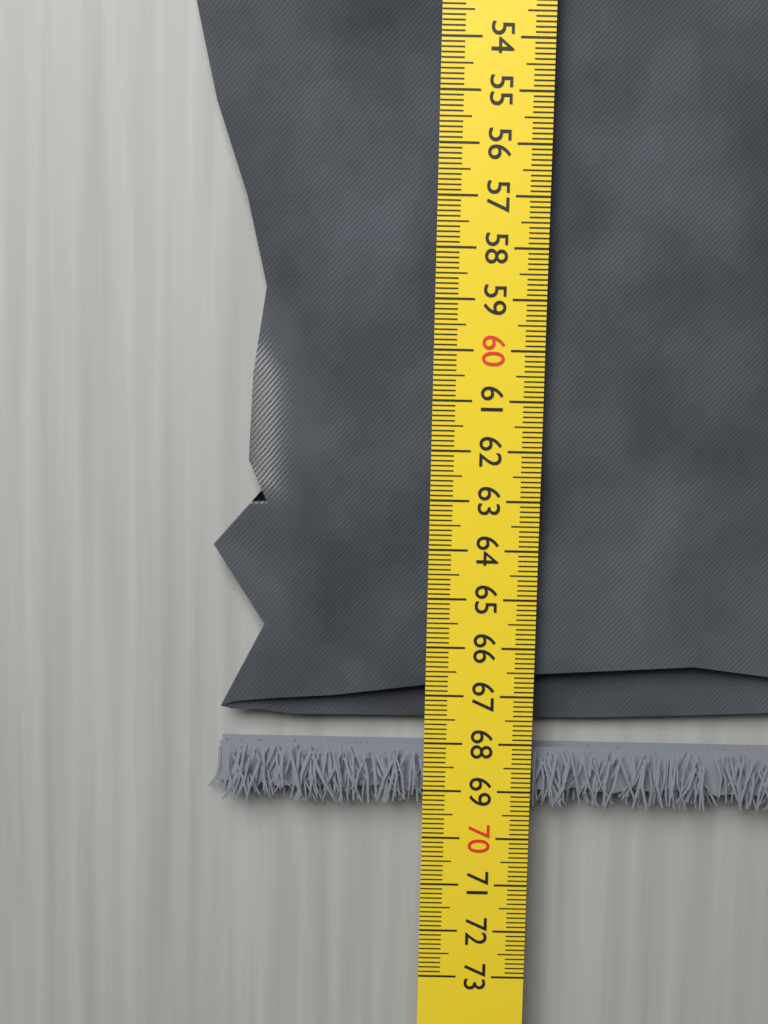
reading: 69.4 cm
